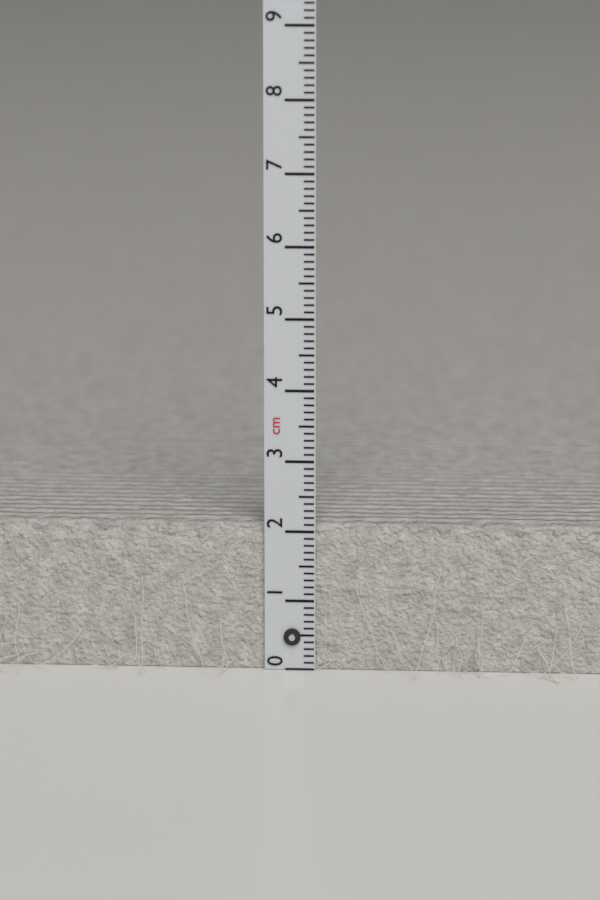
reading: 2.1 cm
